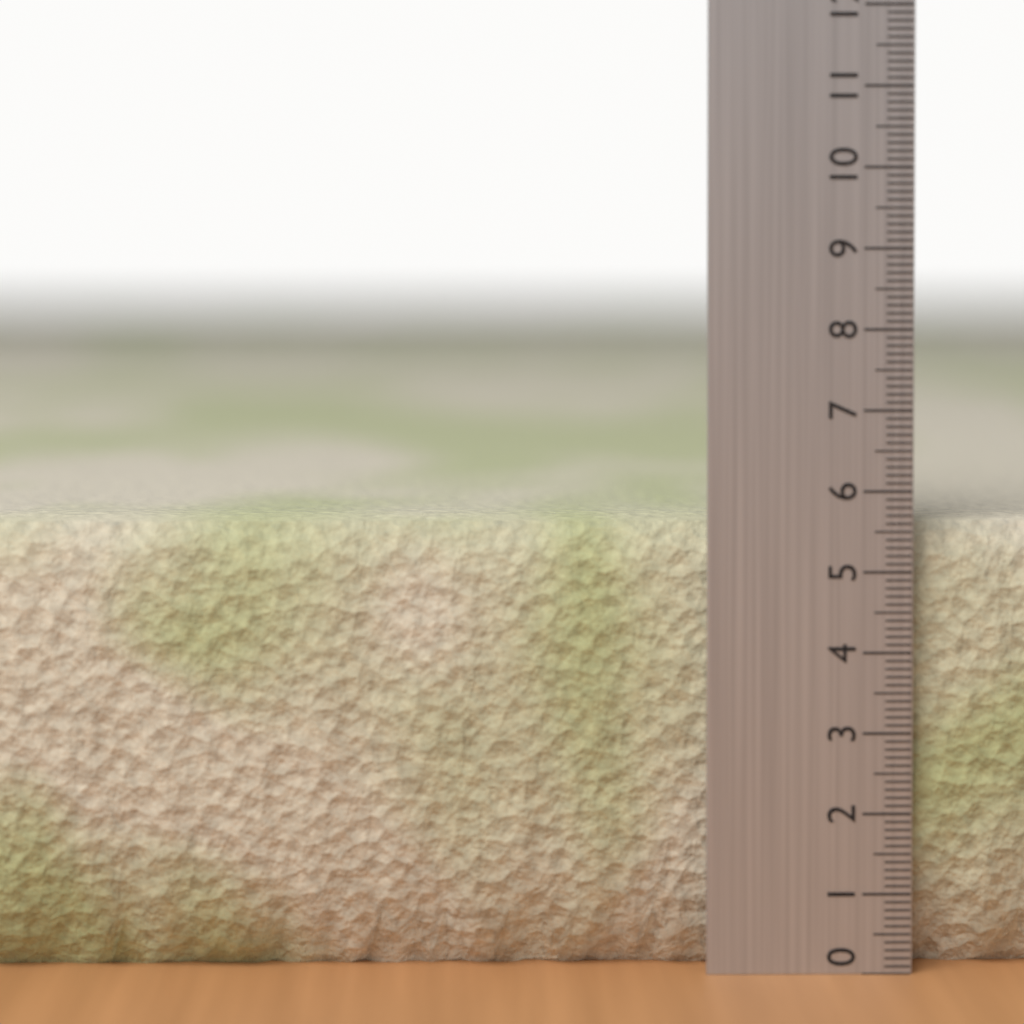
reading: 5.6 (no unit)
